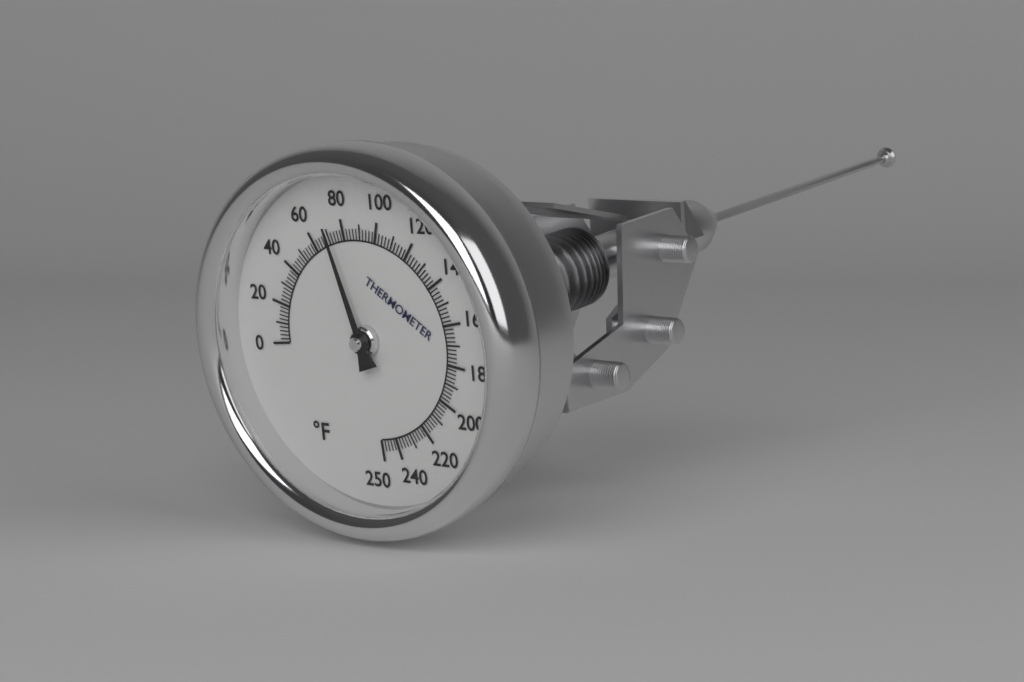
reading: 72 °F
